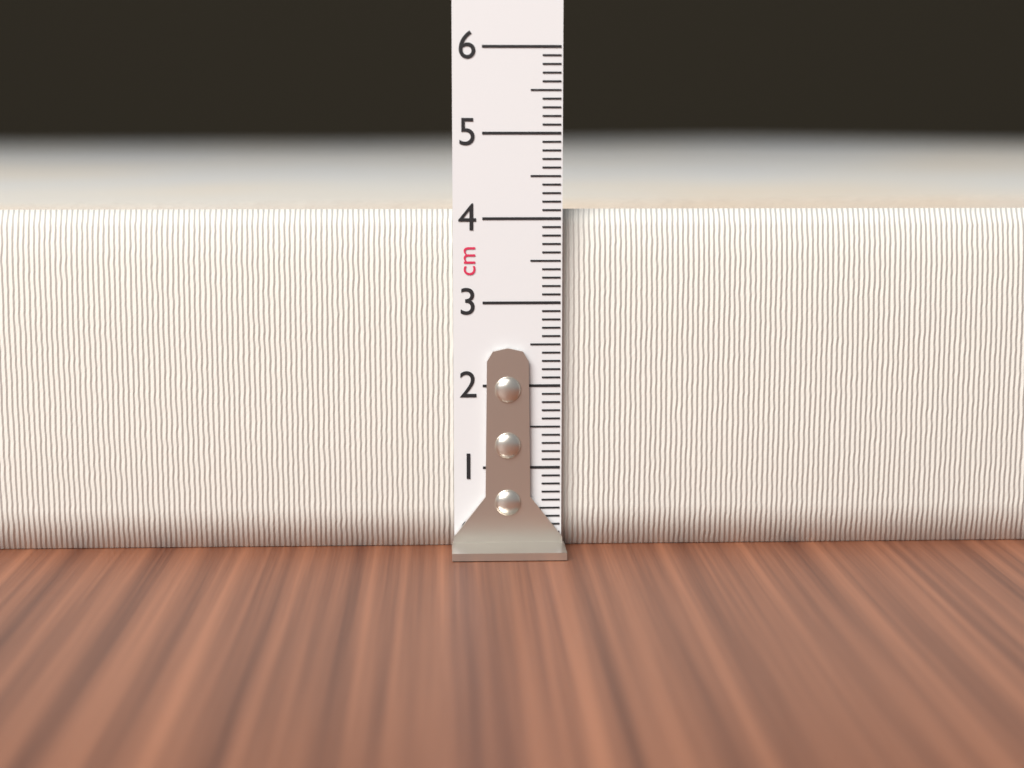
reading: 4.1 cm
